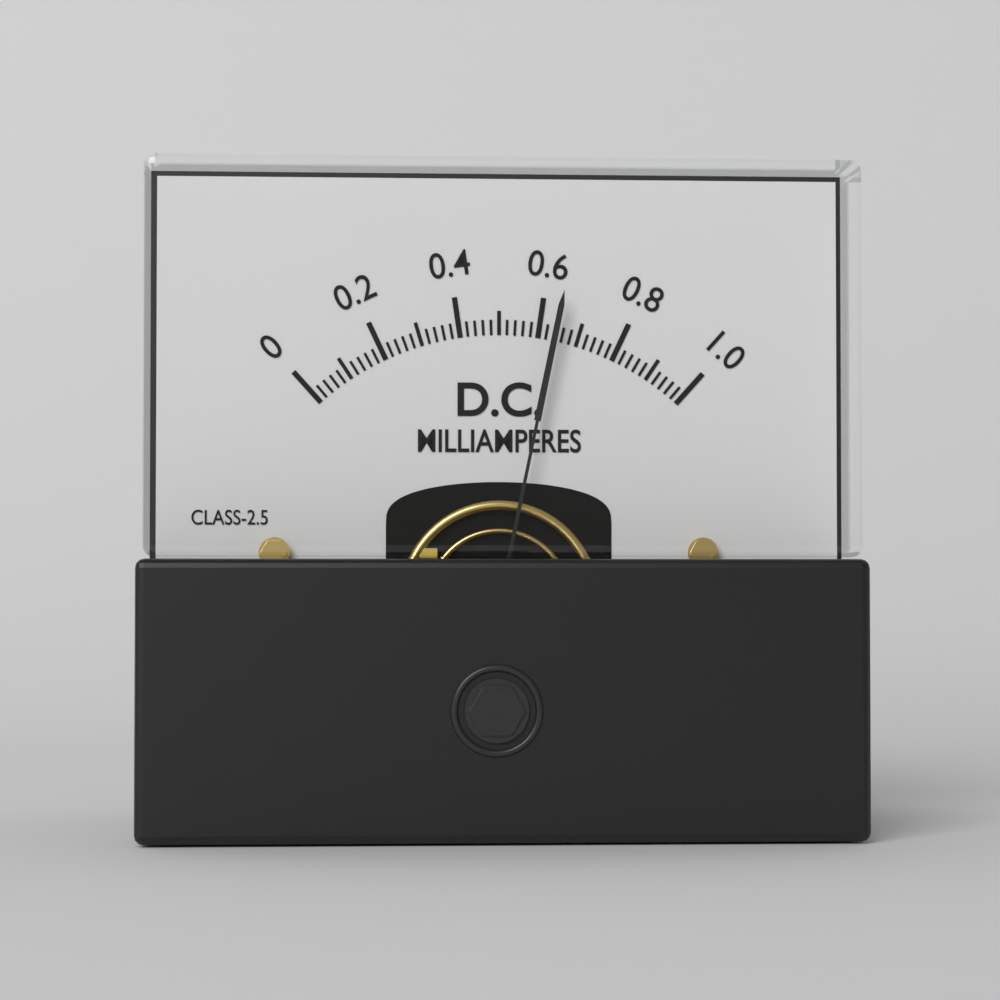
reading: 0.64 mA
